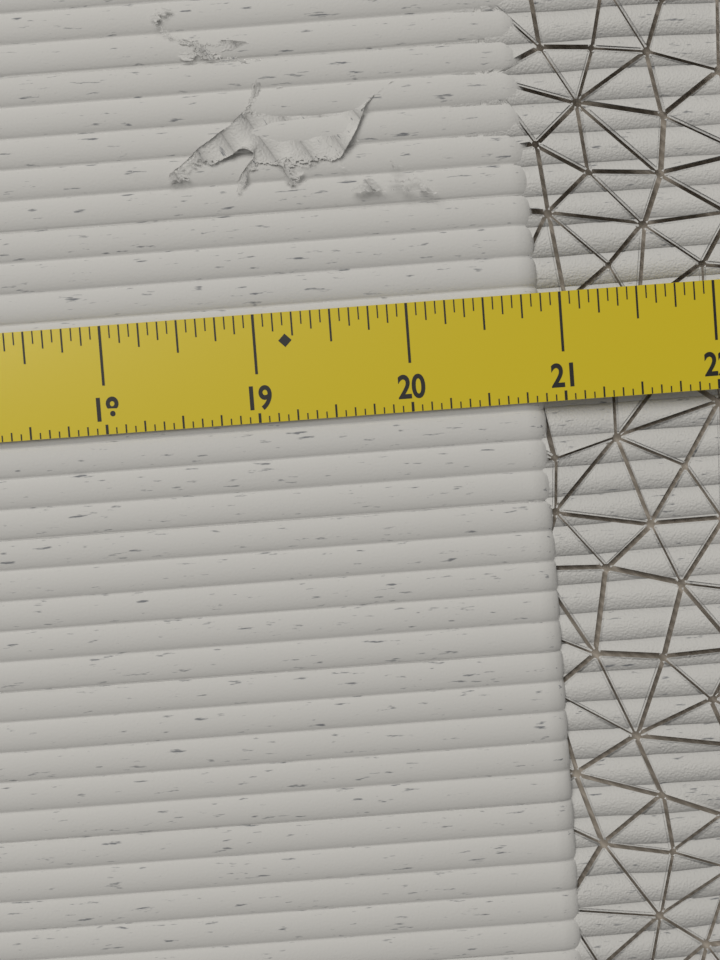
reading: 20.8750 in
